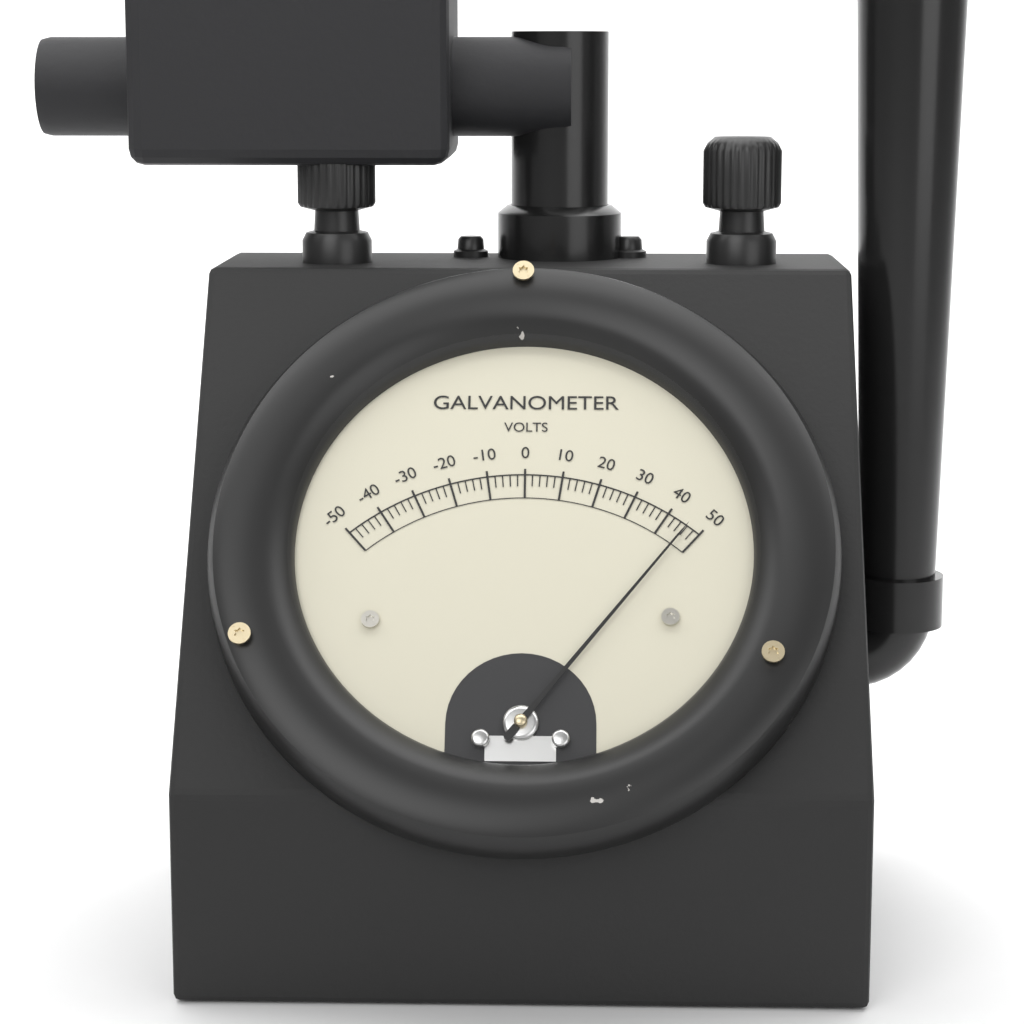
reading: 46 V
